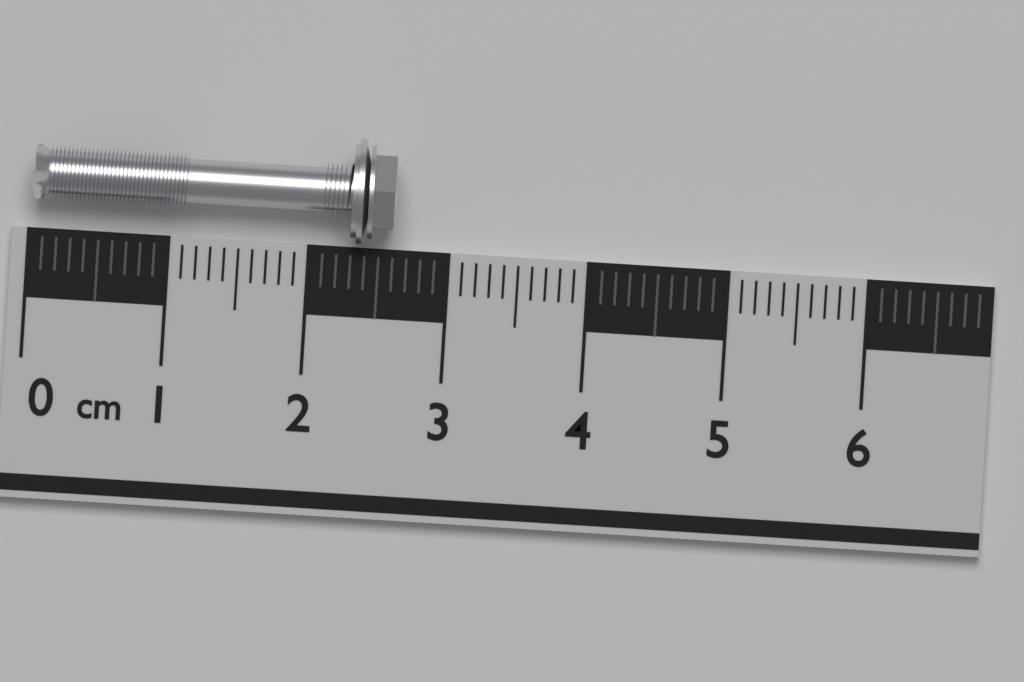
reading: 2.6 cm
